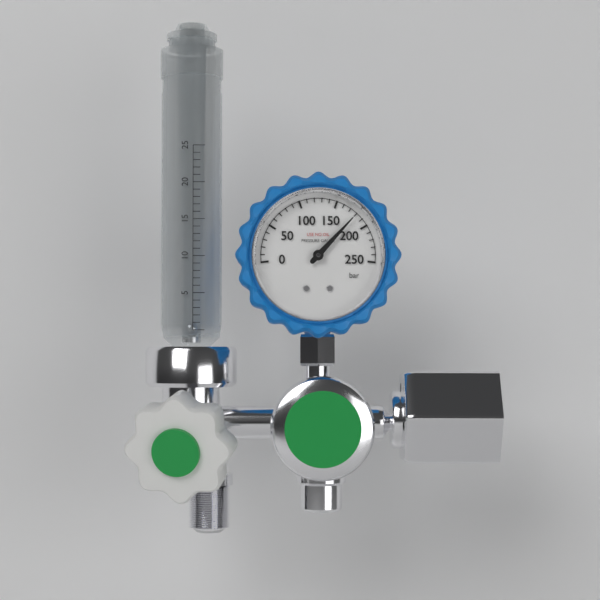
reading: 180 bar
